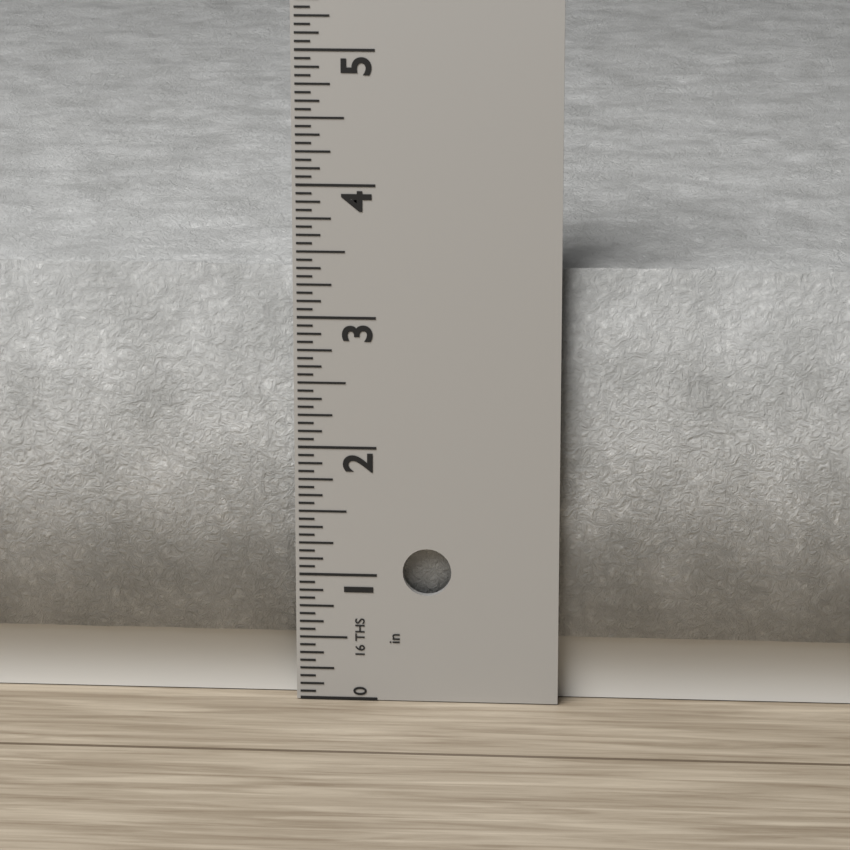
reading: 3.3750 in
